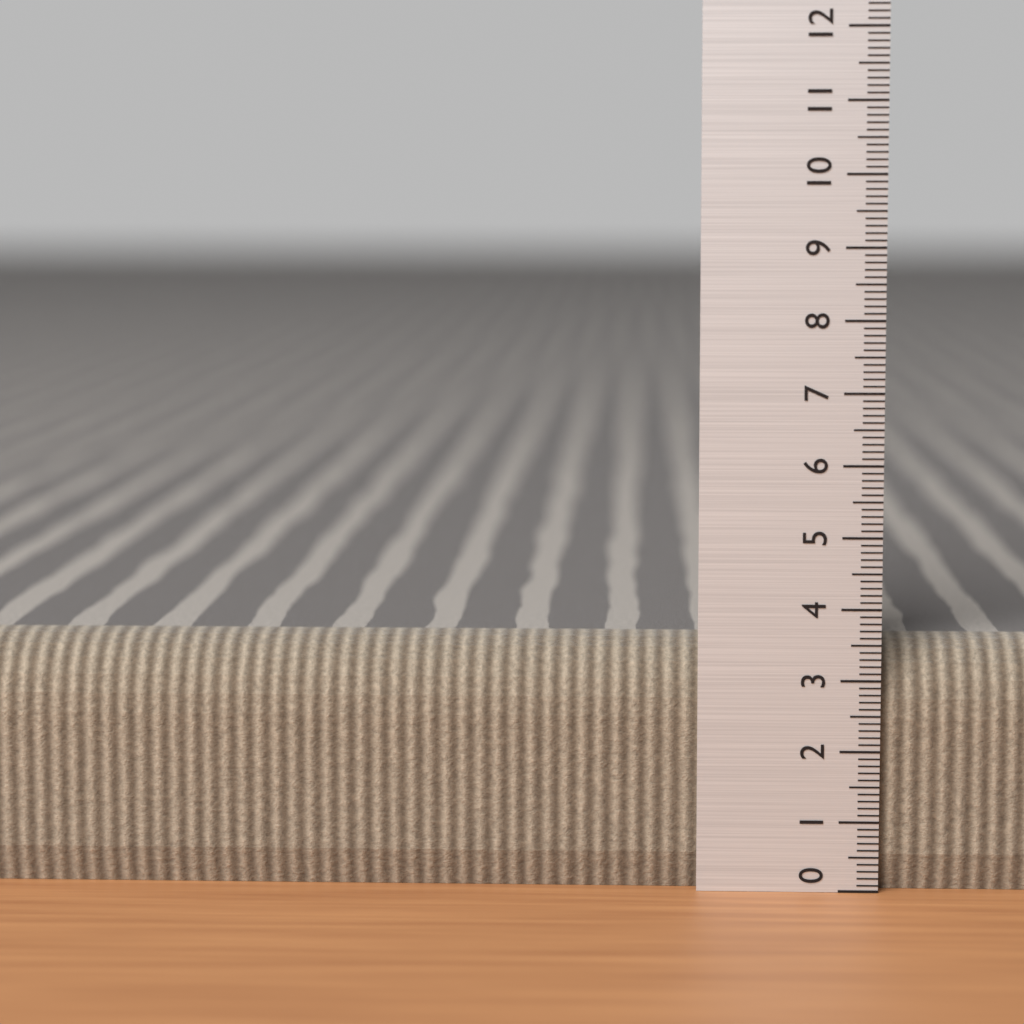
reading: 3.5 (no unit)
